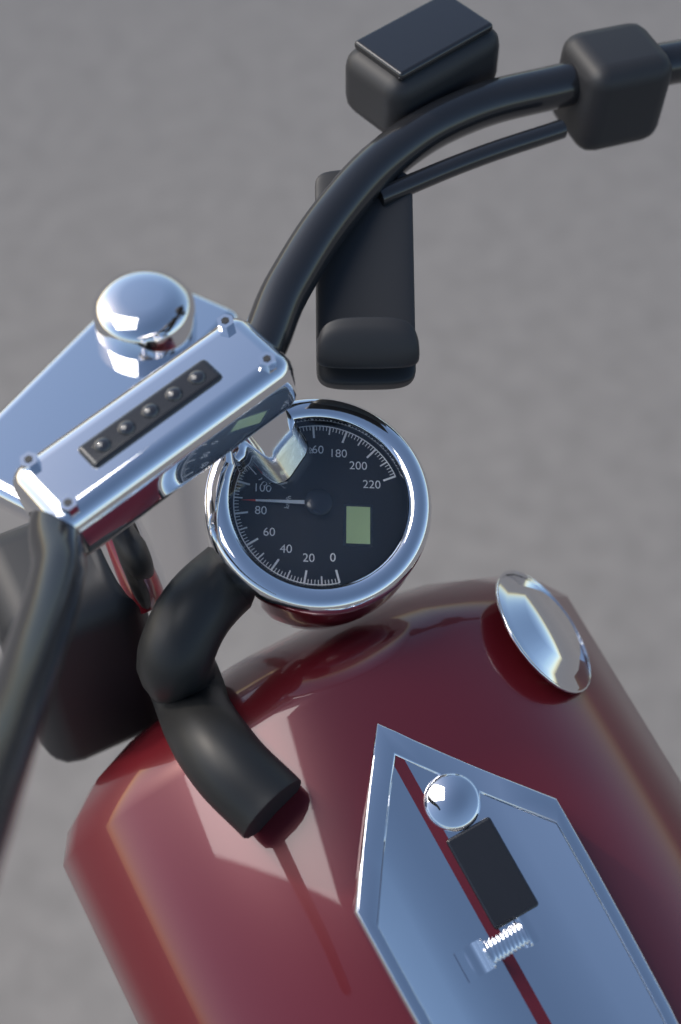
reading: 88 km/h
